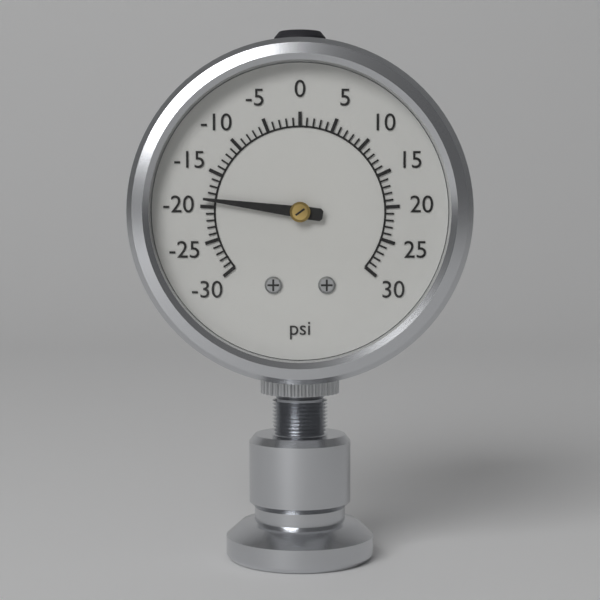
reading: -19 psi
